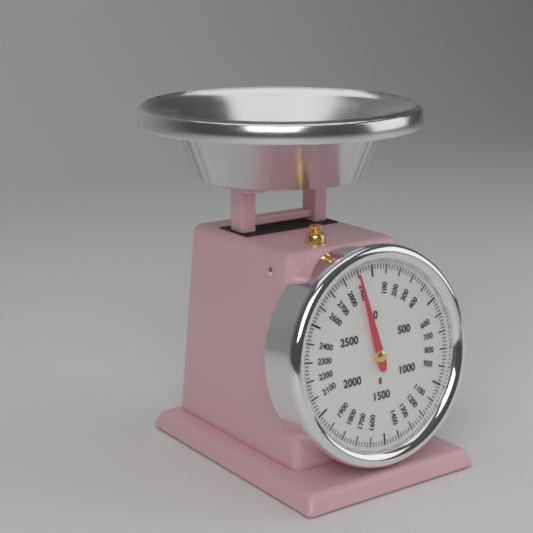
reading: 2900 g
